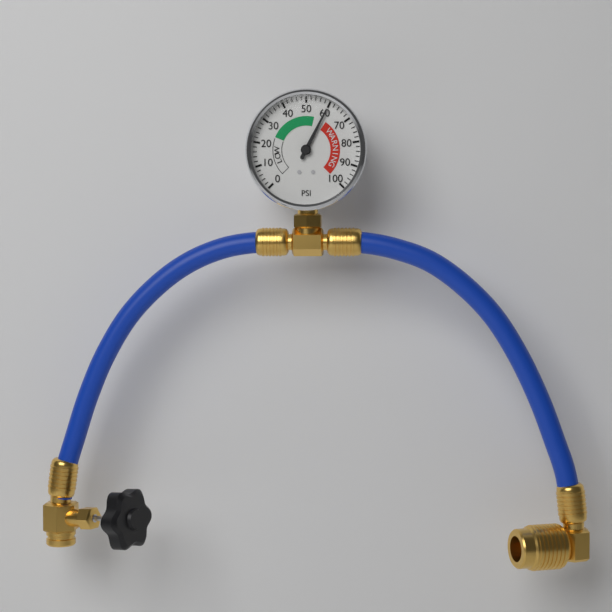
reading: 60 psi
